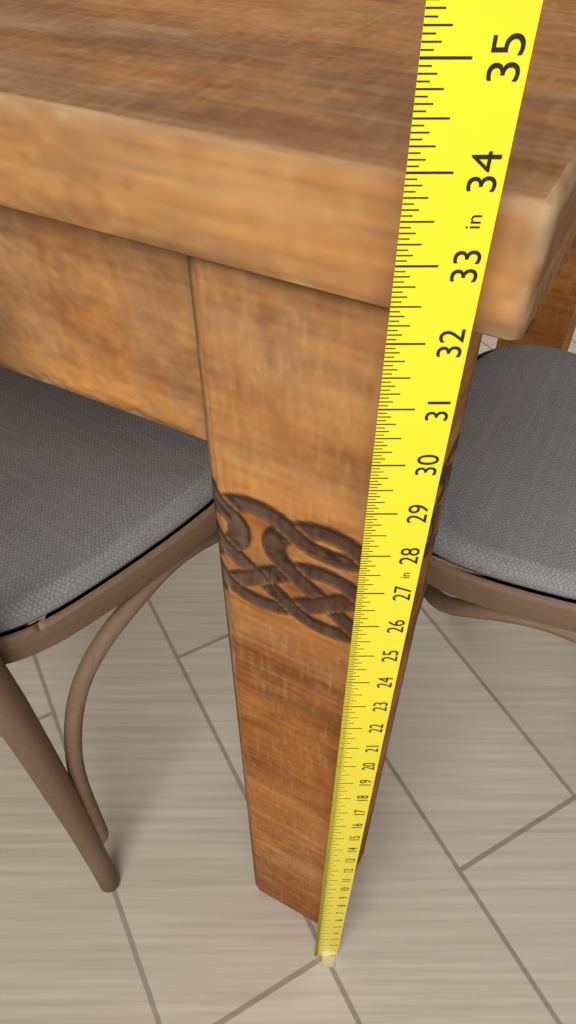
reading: 33.6250 in
